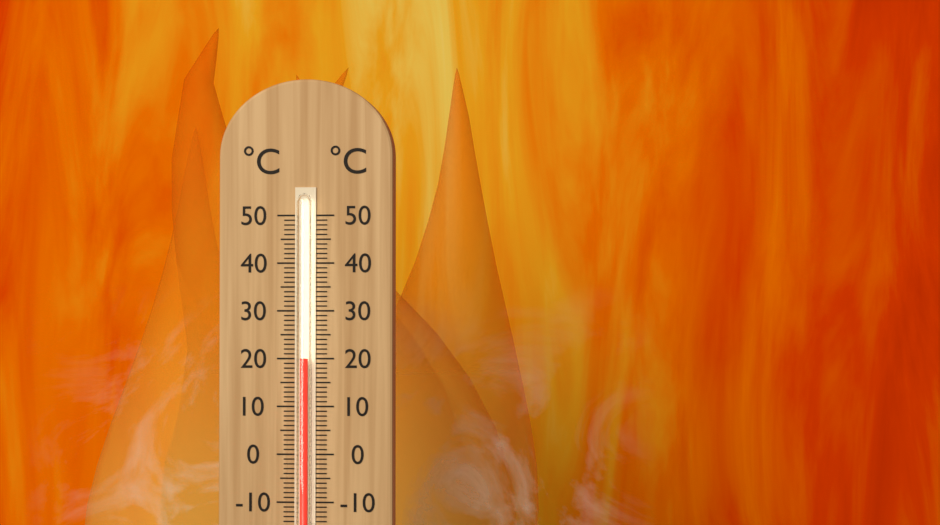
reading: 20 °C
